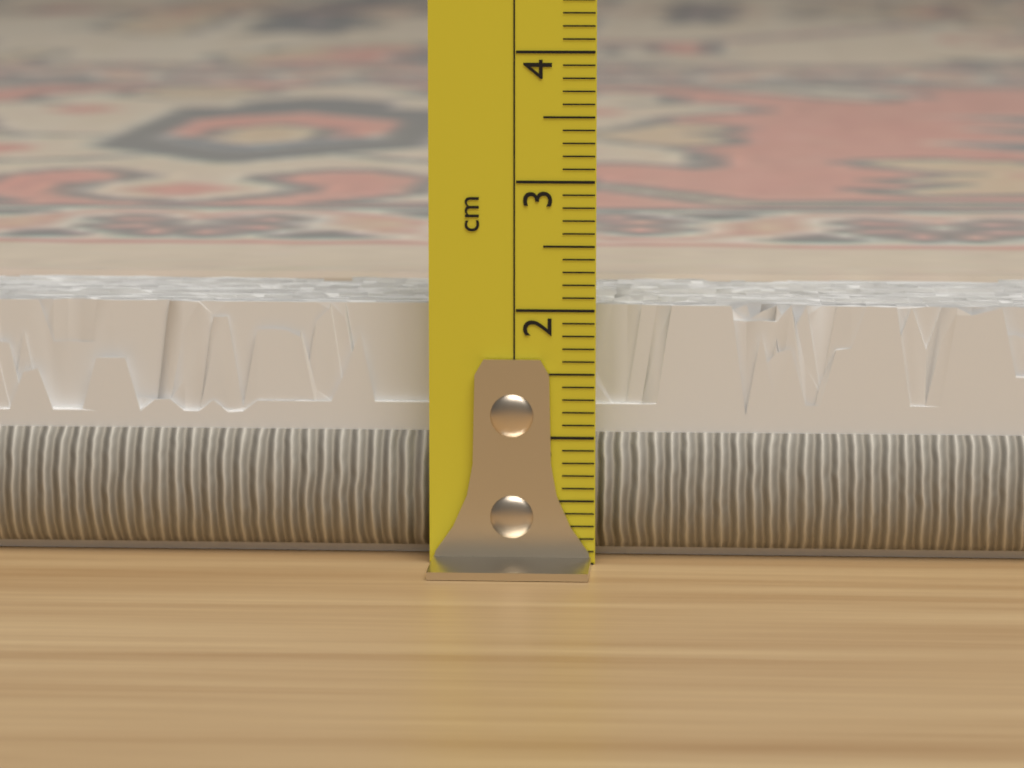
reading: 2.0 cm
